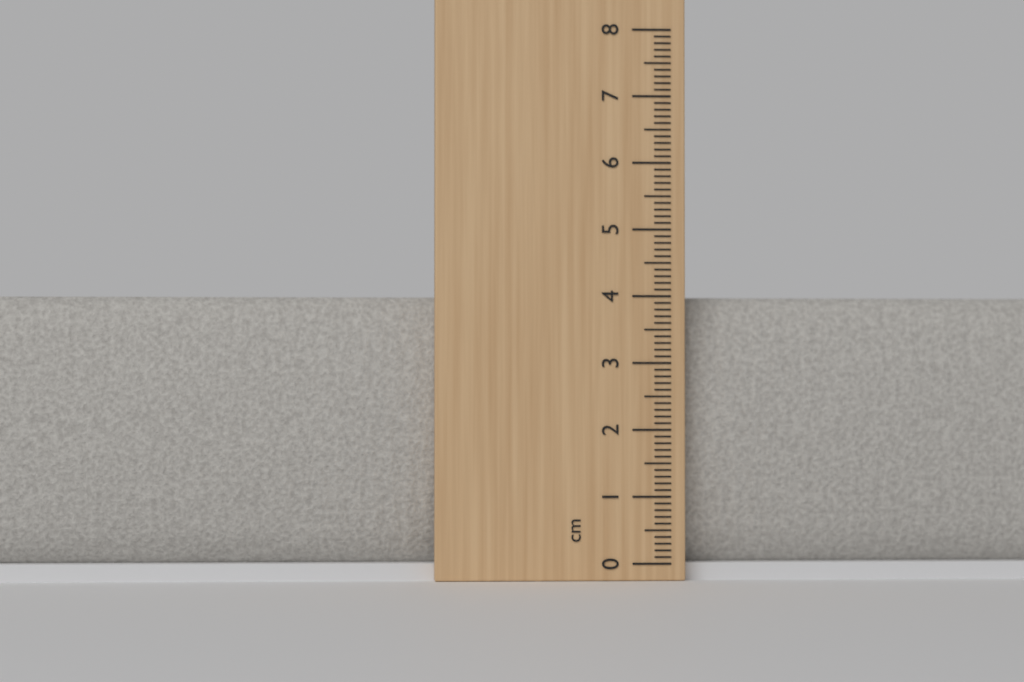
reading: 4.0 cm
